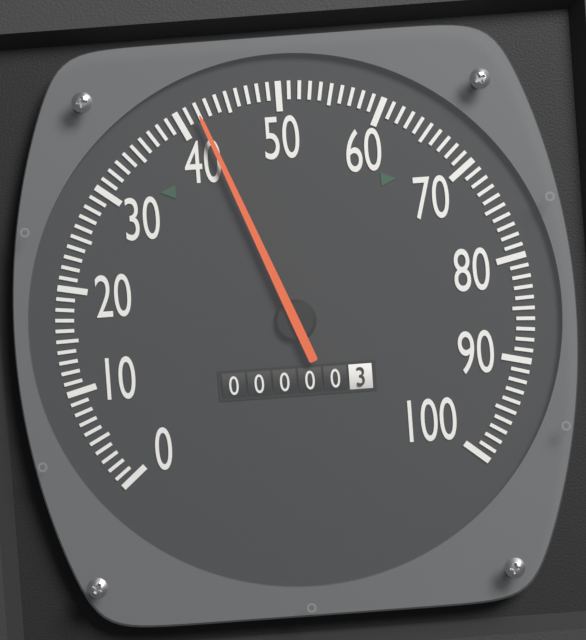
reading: 42 (no unit)
